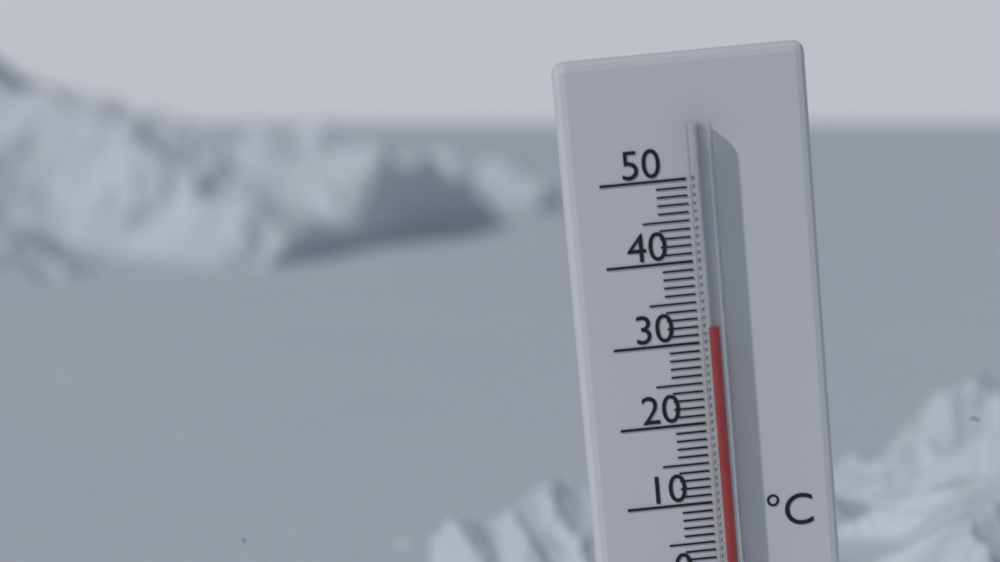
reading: 32 °C
